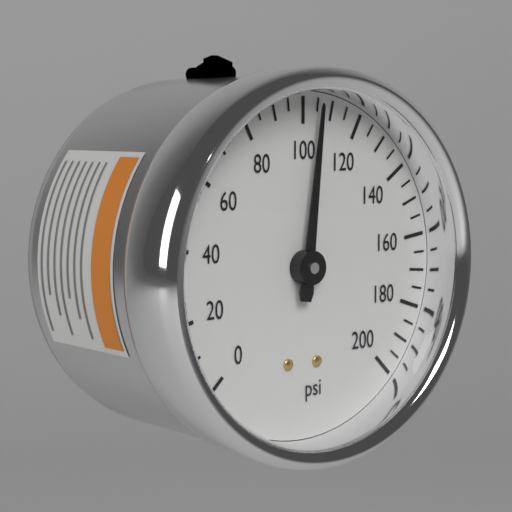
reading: 105 psi
